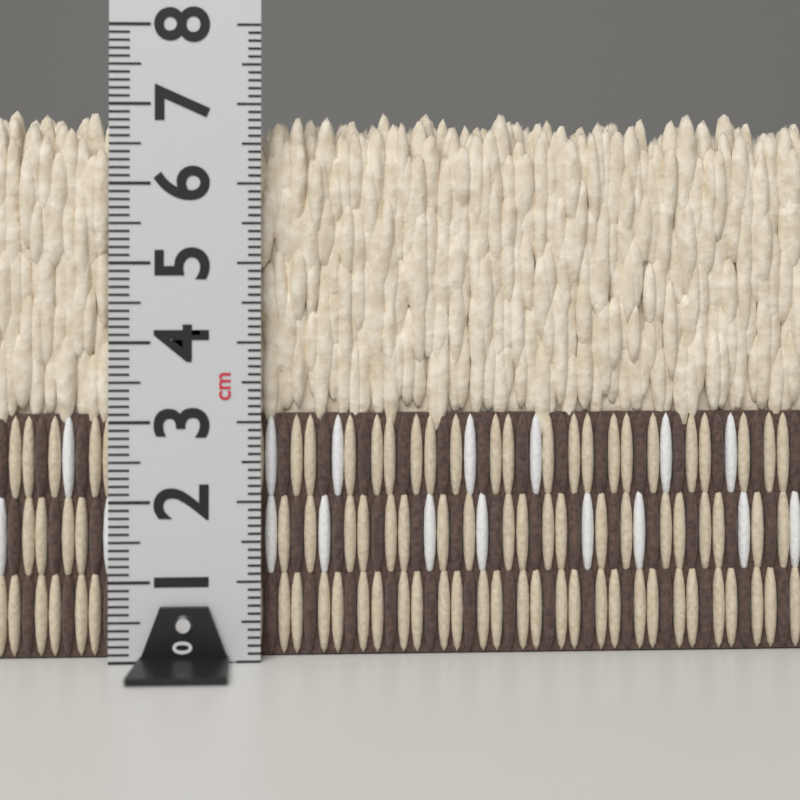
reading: 7.0 cm
